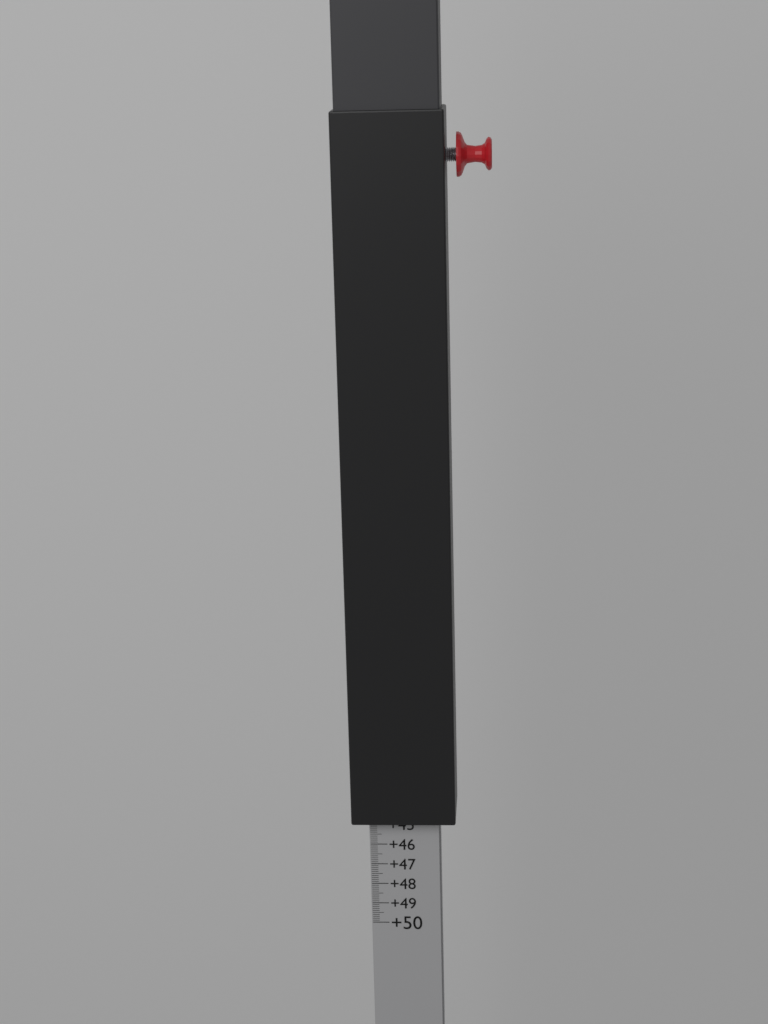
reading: 44.8 (no unit)
